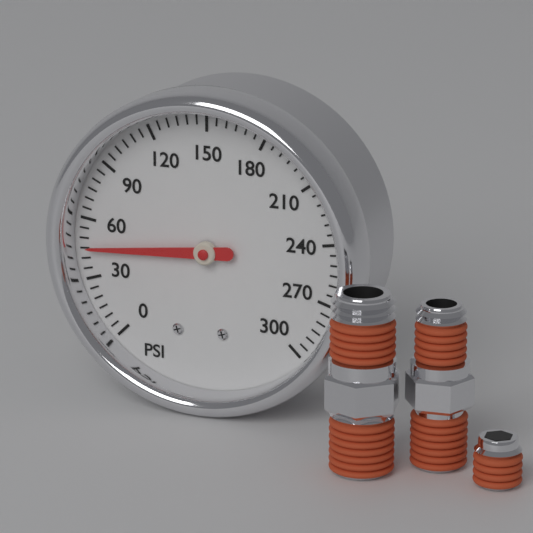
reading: 45 psi
